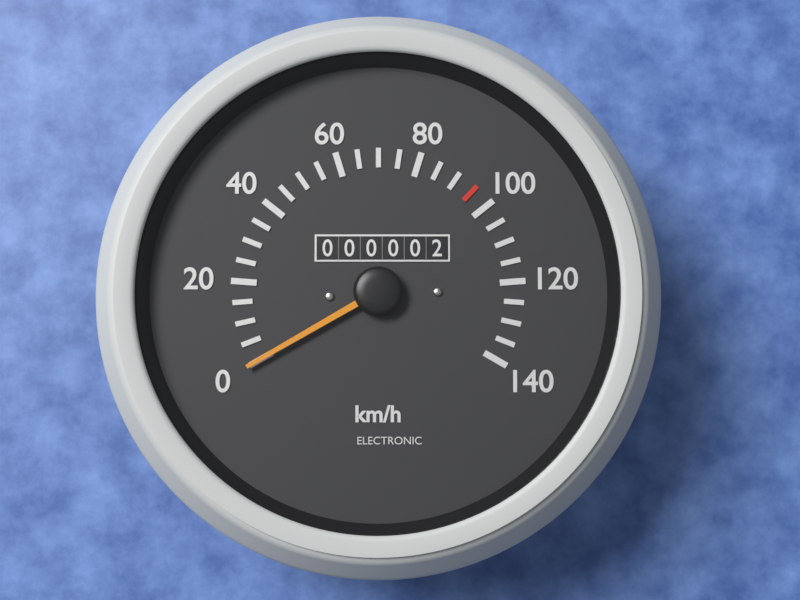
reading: 0 km/h
